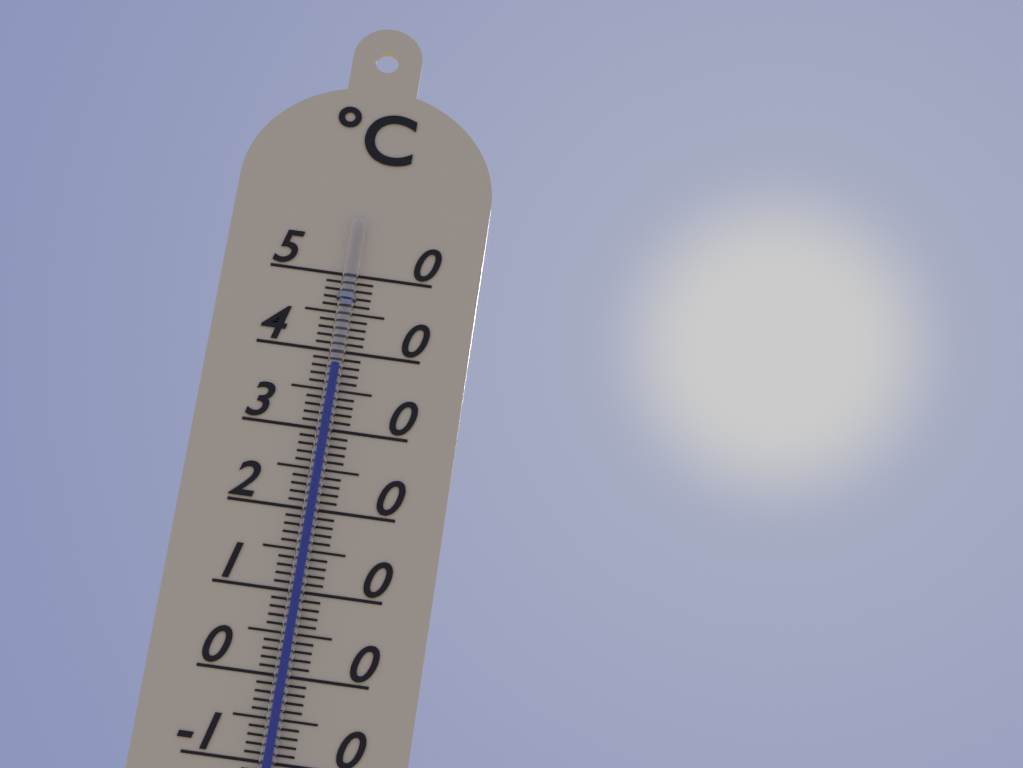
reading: 38 °C
